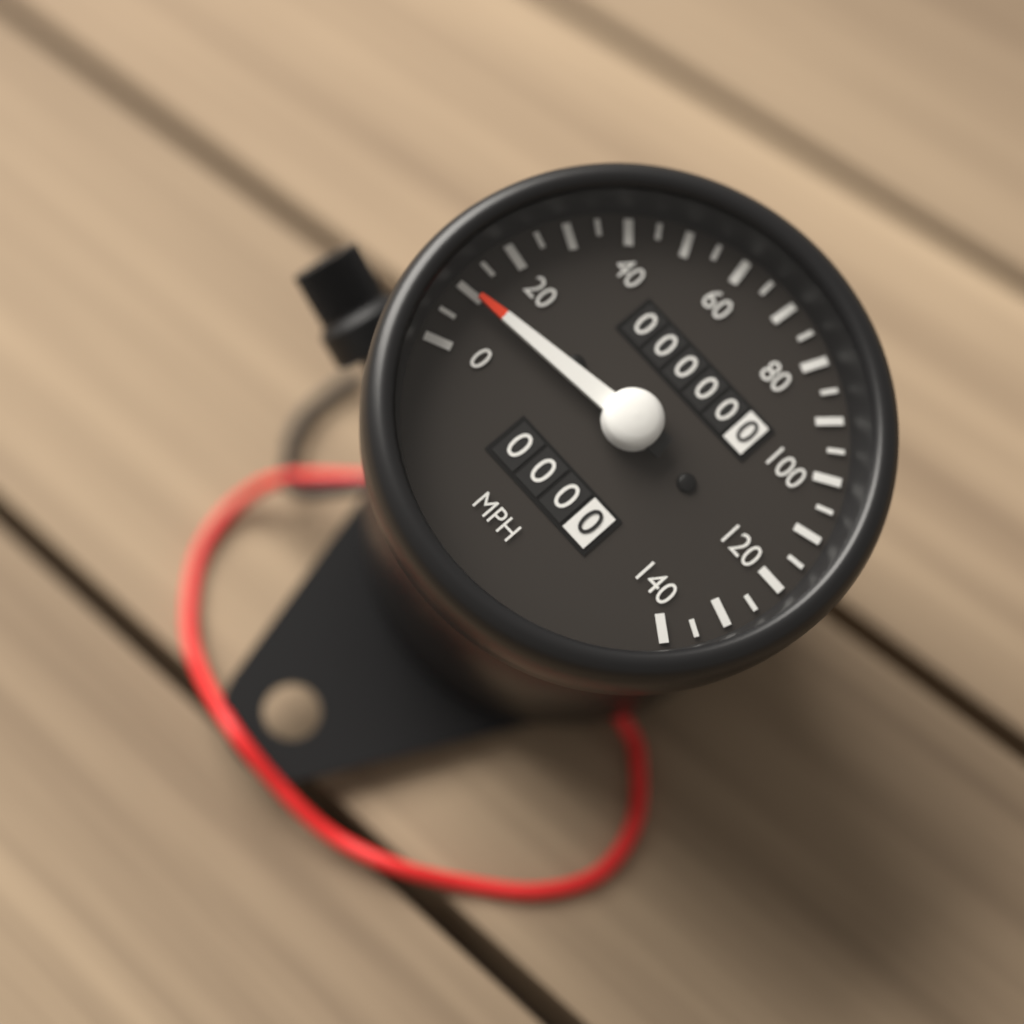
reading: 10 mph
